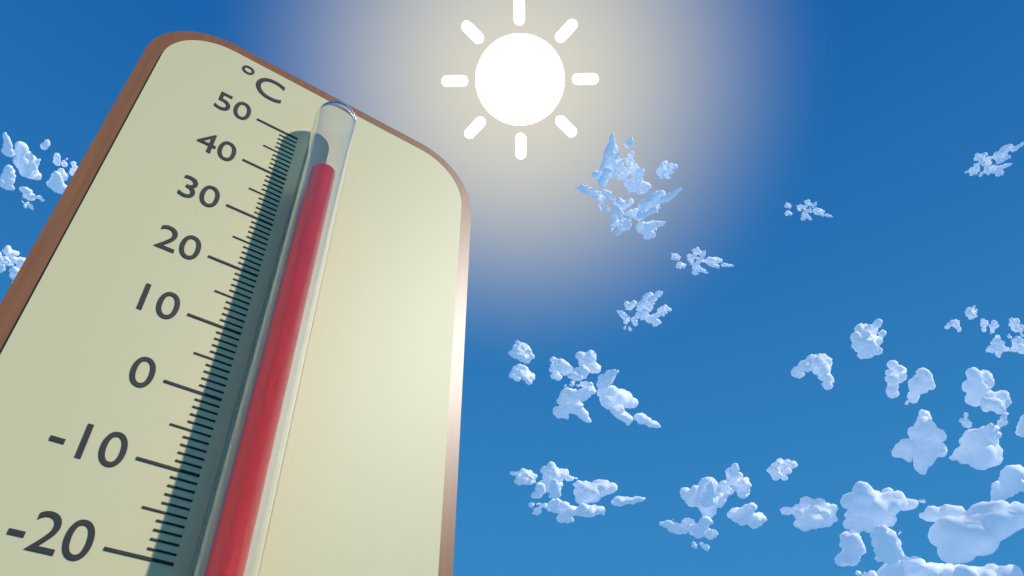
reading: 40 °C
